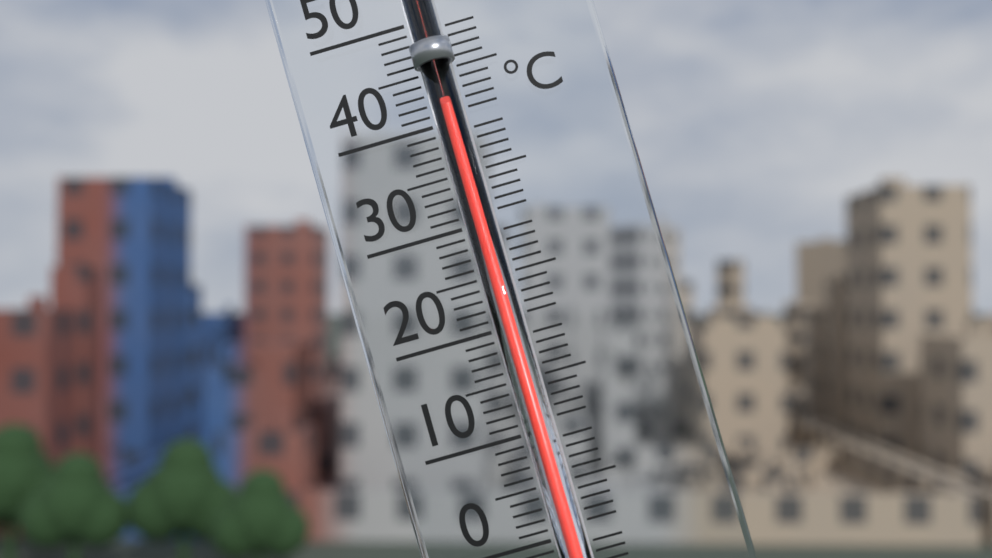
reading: 41 °C
